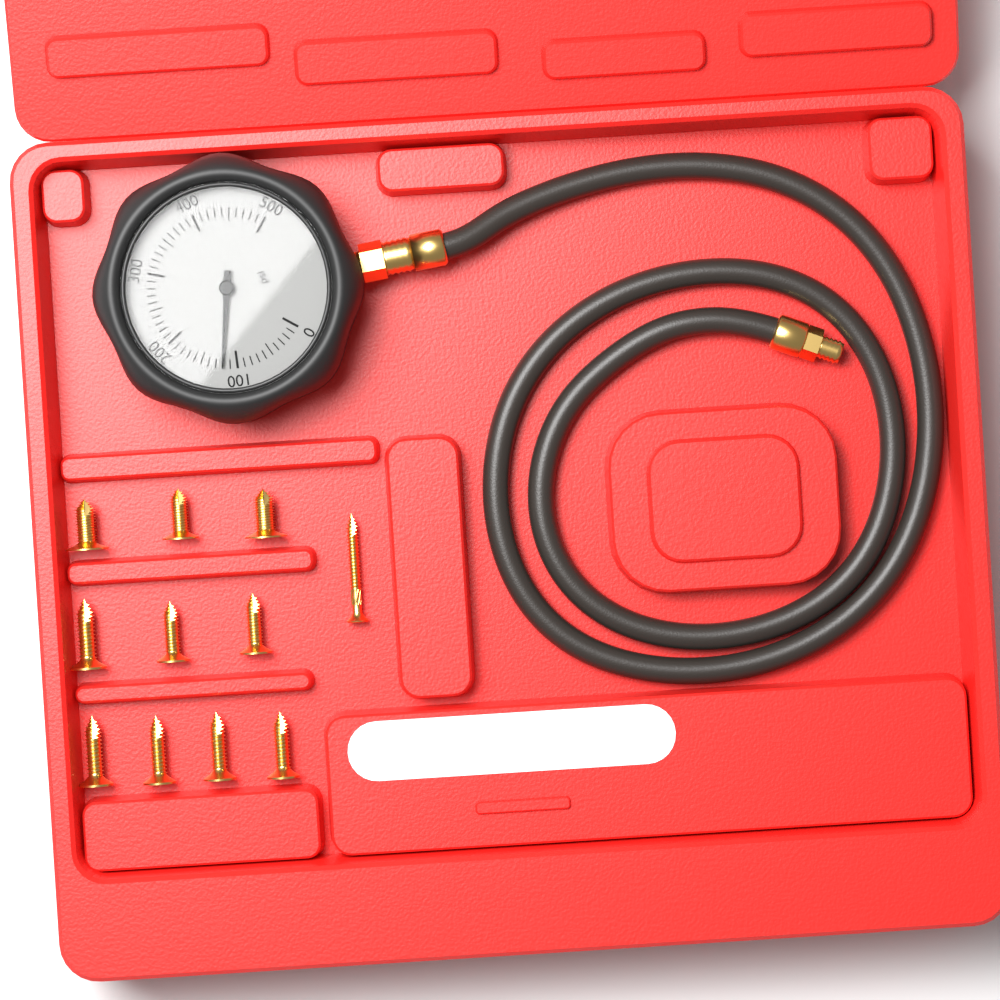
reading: 120 psi
